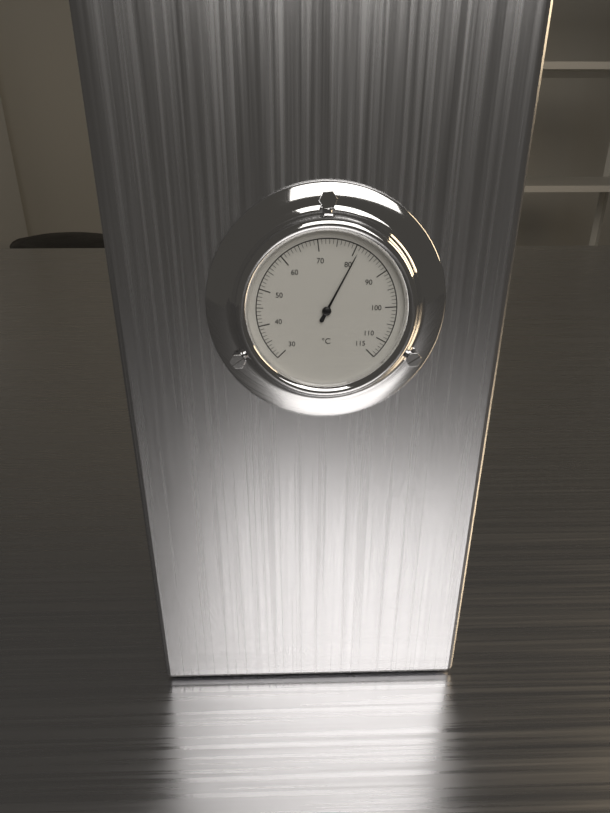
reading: 81 °C
